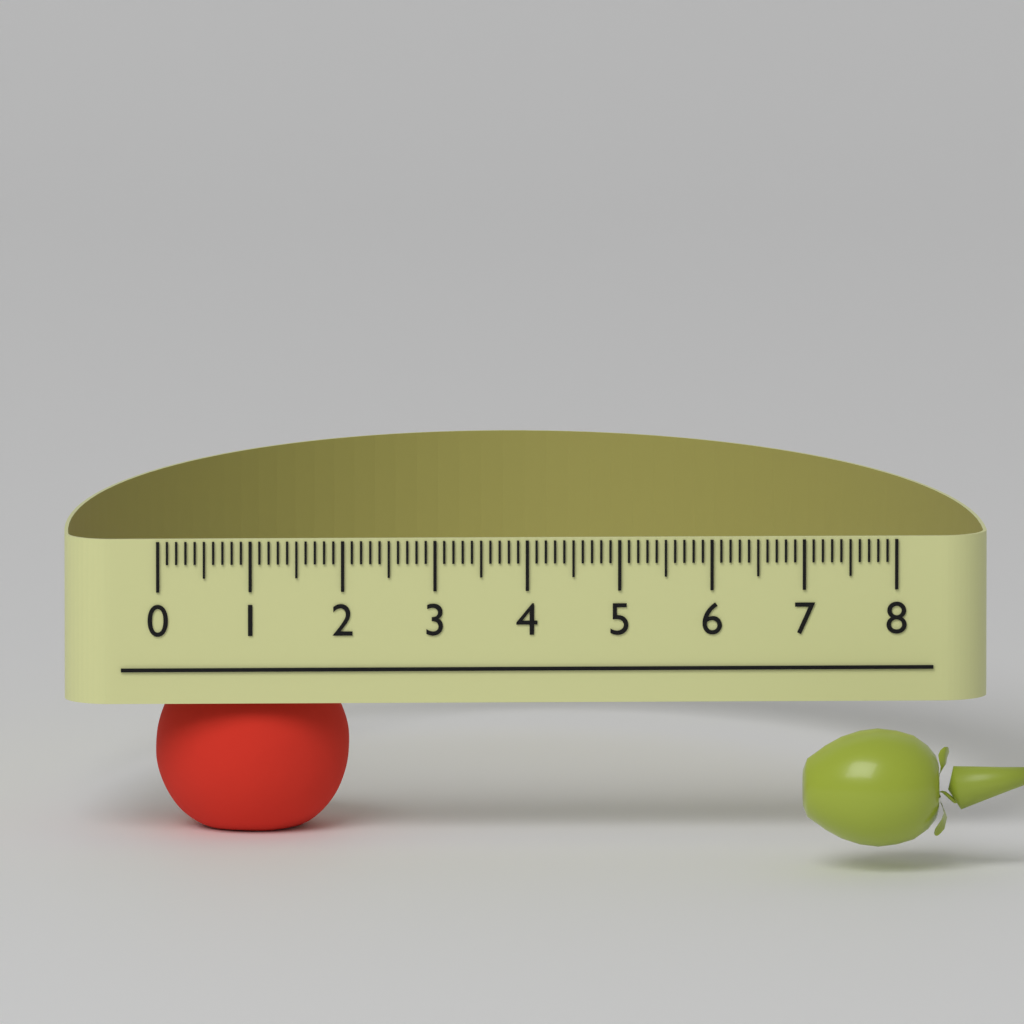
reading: 2.1 (no unit)
